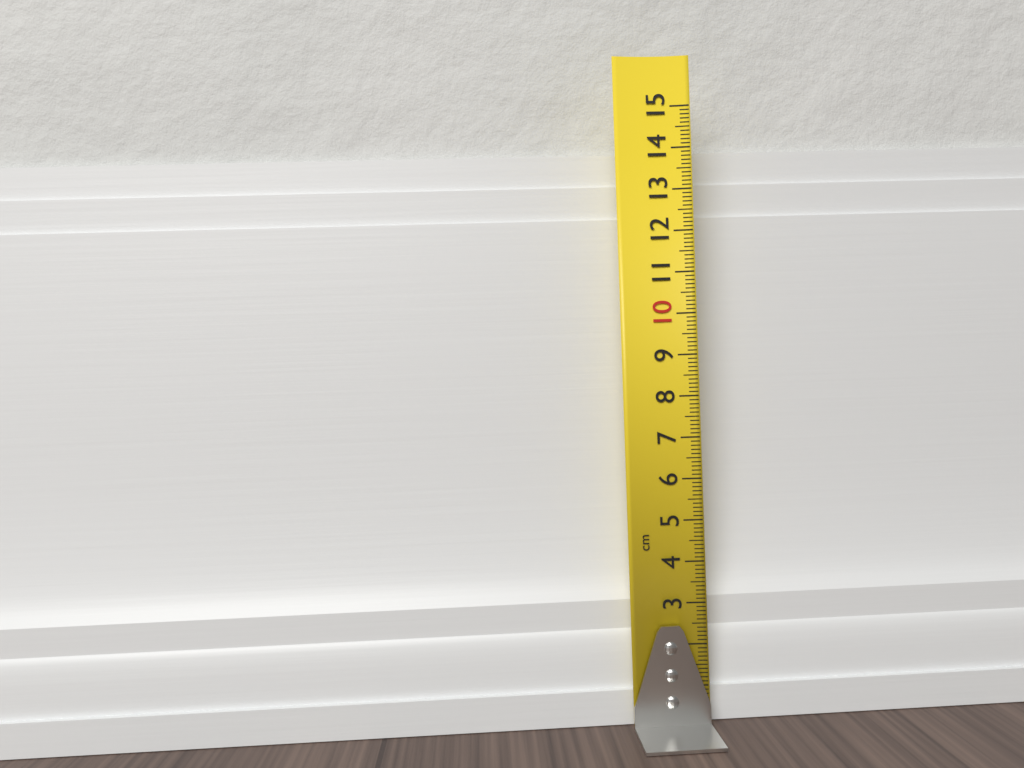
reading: 14.3 cm
